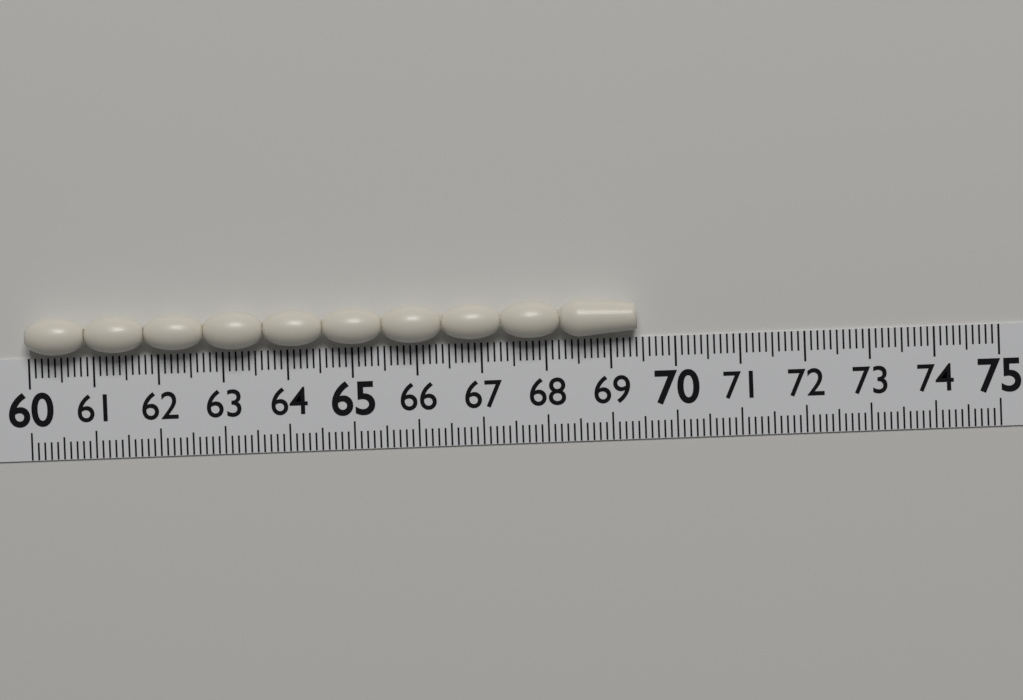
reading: 69.4 (no unit)
